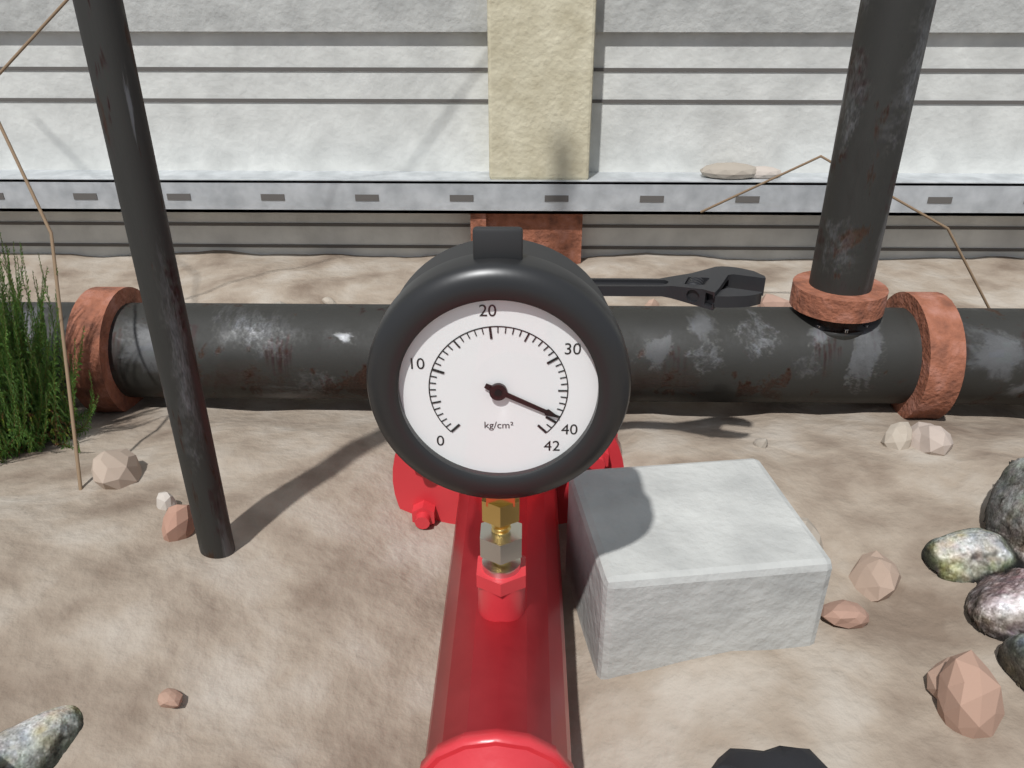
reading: 39 kg/cm²
